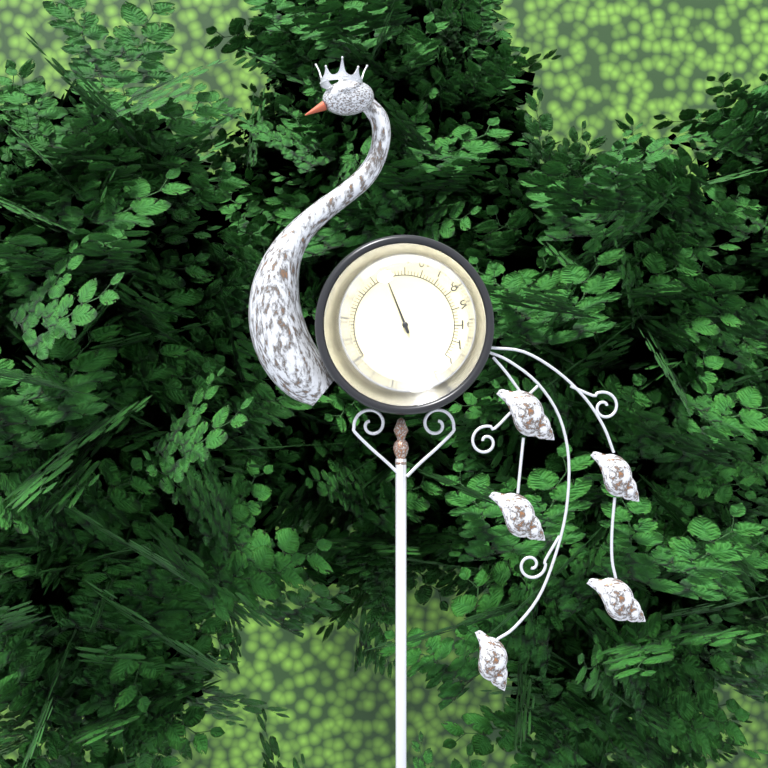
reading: 38 °F
